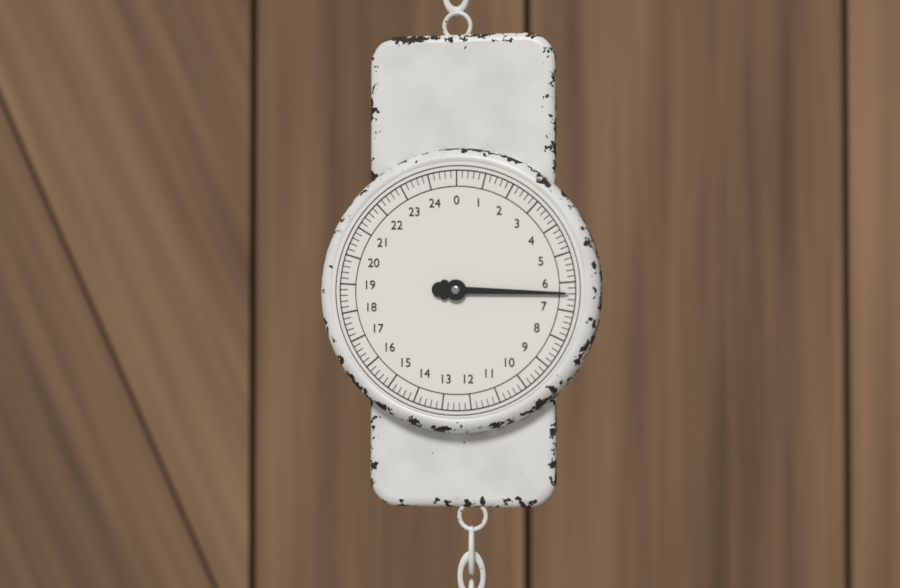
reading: 6.4 (no unit)
